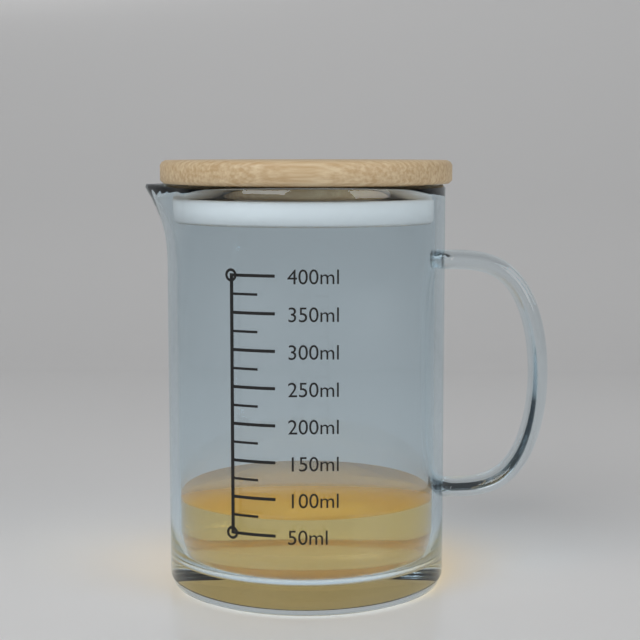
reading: 75 ml
